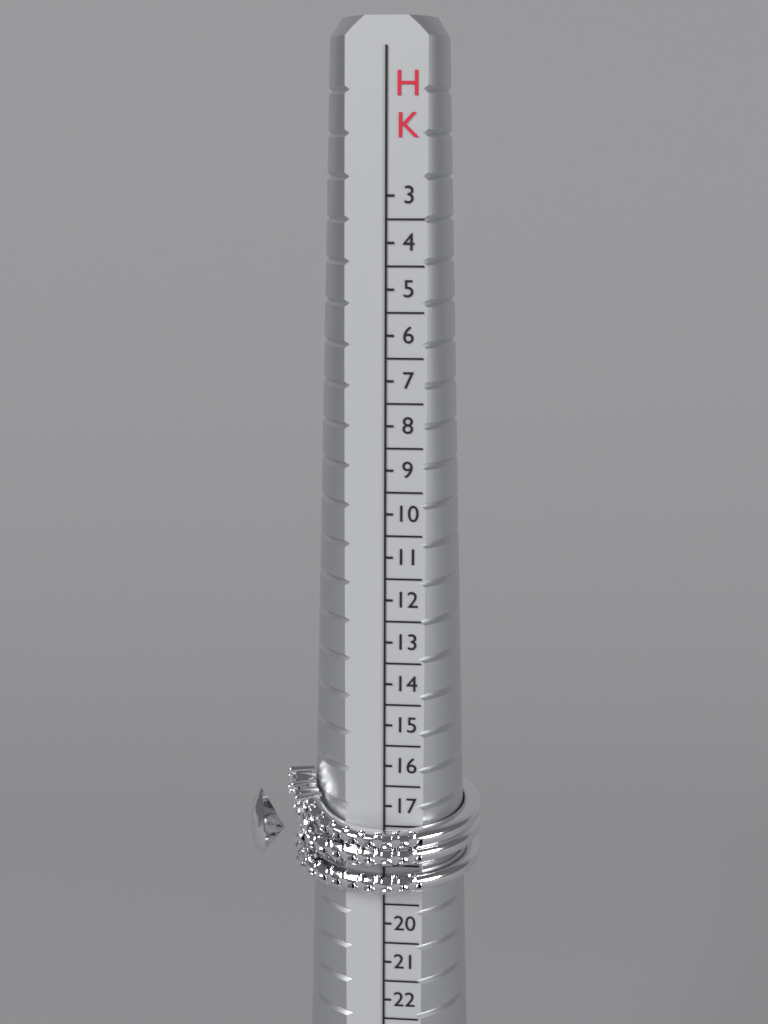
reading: 19.0 HK
